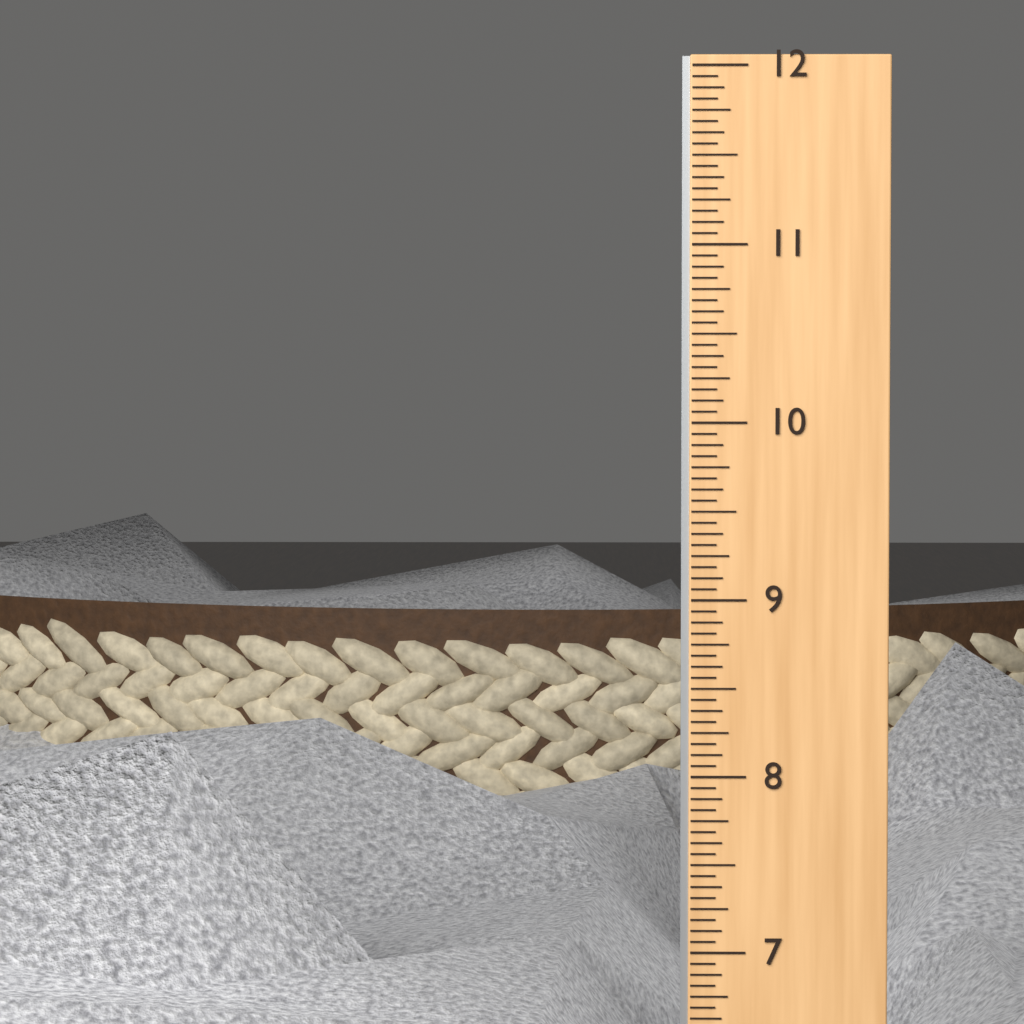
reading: 8.9375 in
